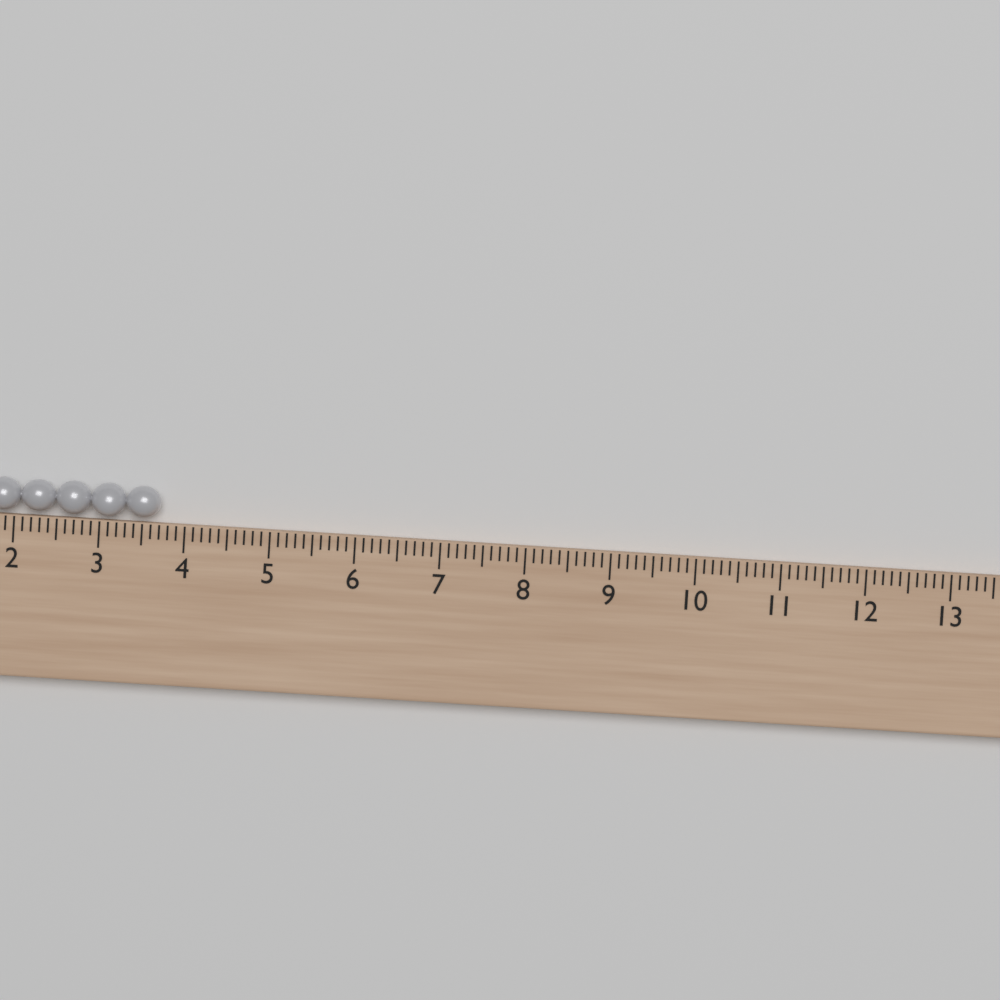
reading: 3.7 (no unit)
